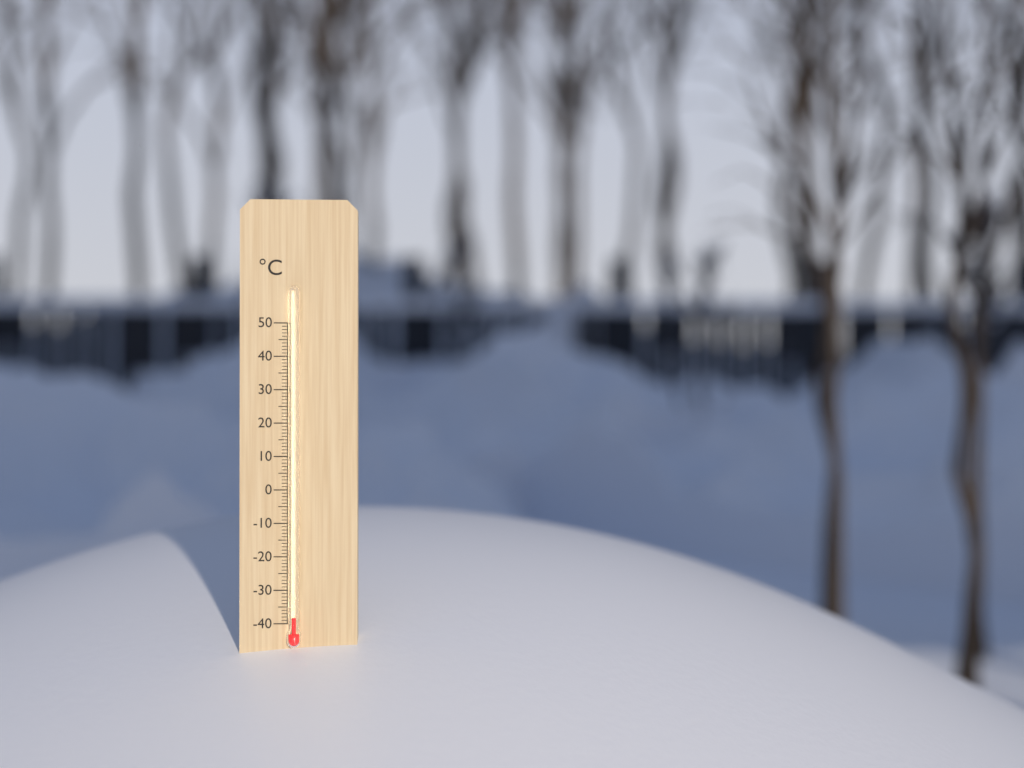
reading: -38 °C
